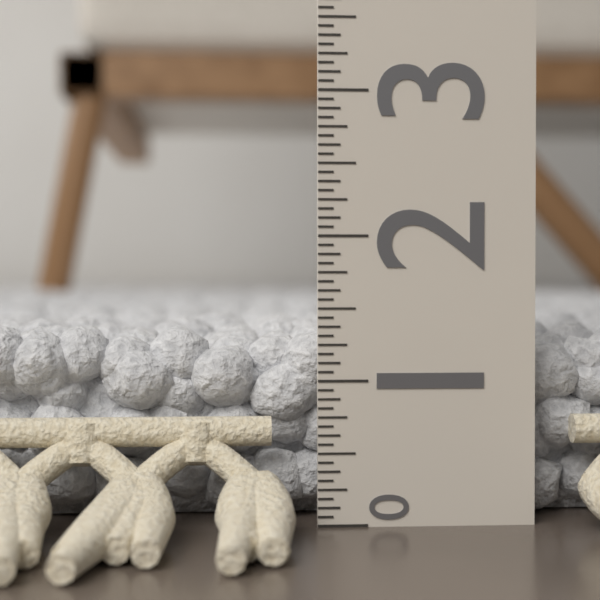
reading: 1.4375 (no unit)
